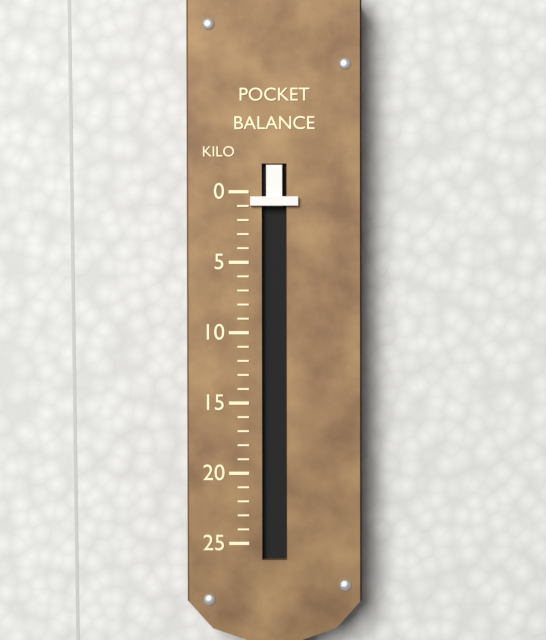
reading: 1 kg
